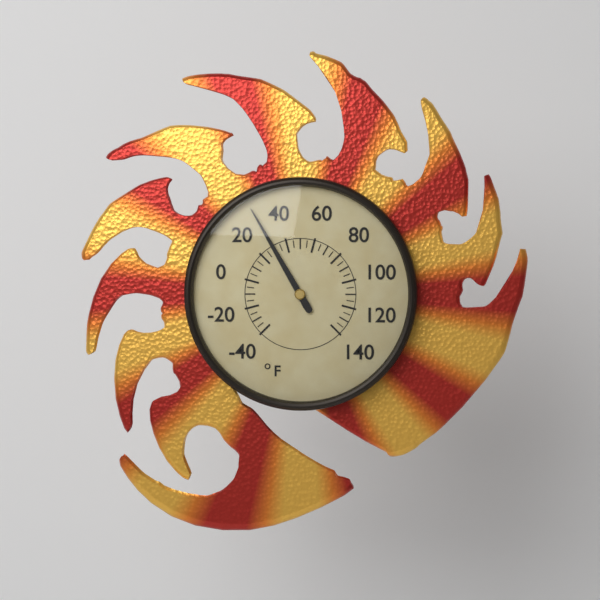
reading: 30 °F
